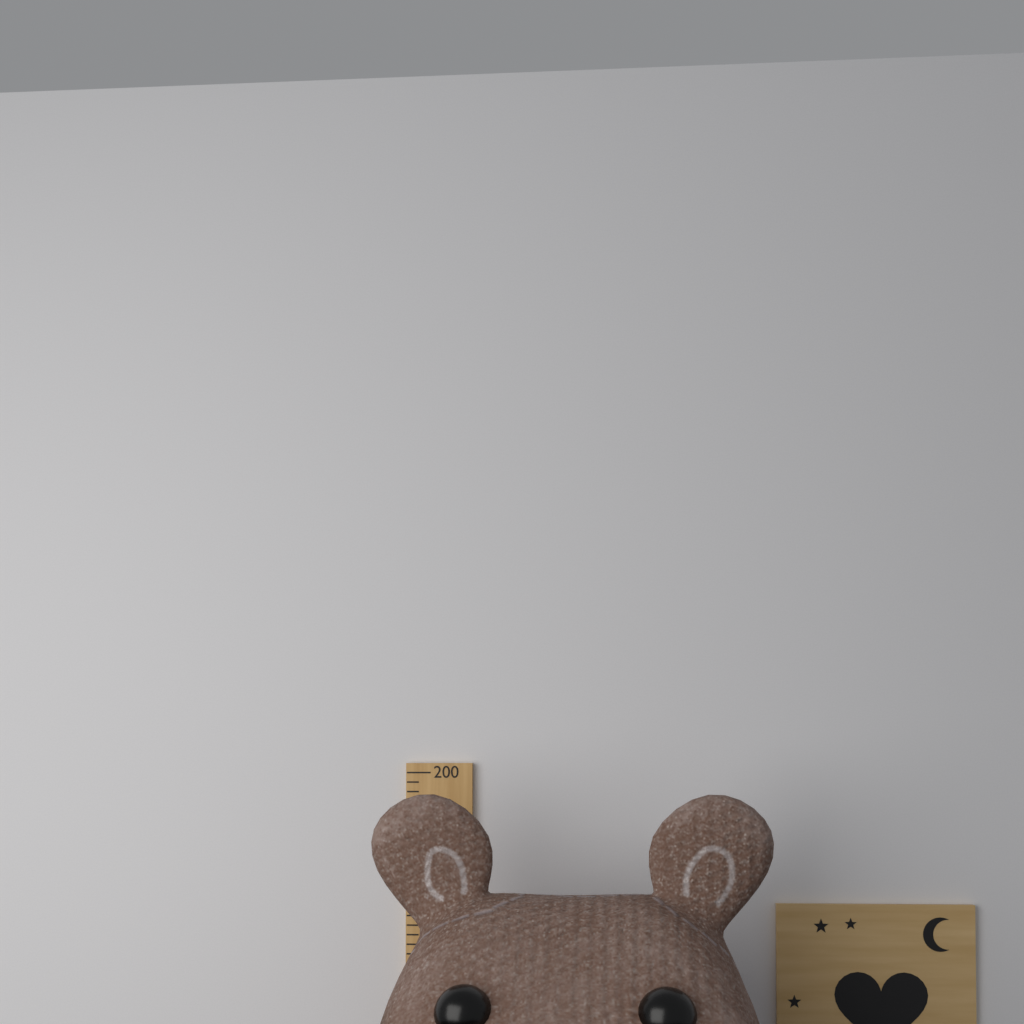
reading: 196 (no unit)
